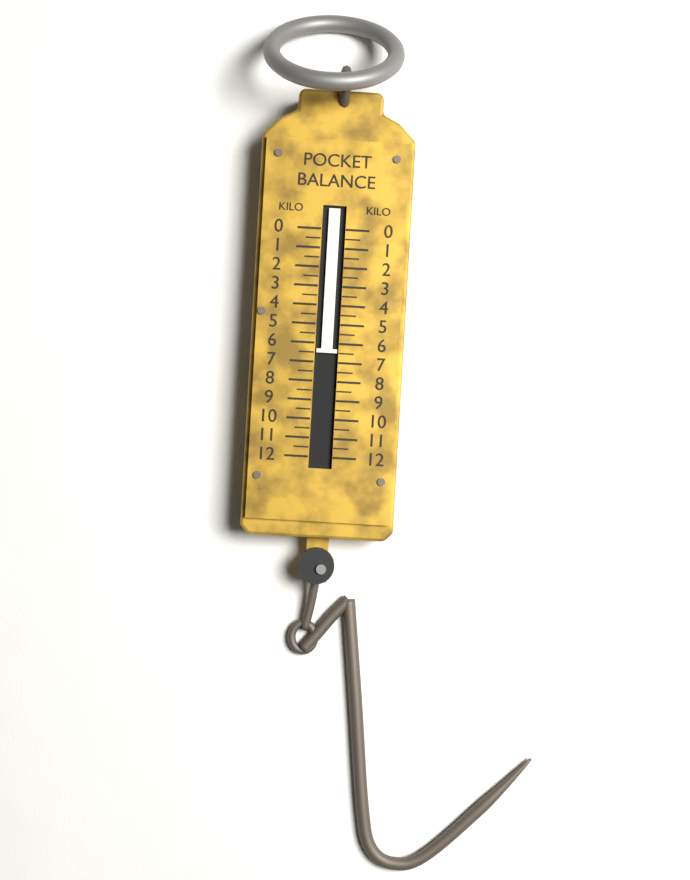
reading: 6.5 kg
